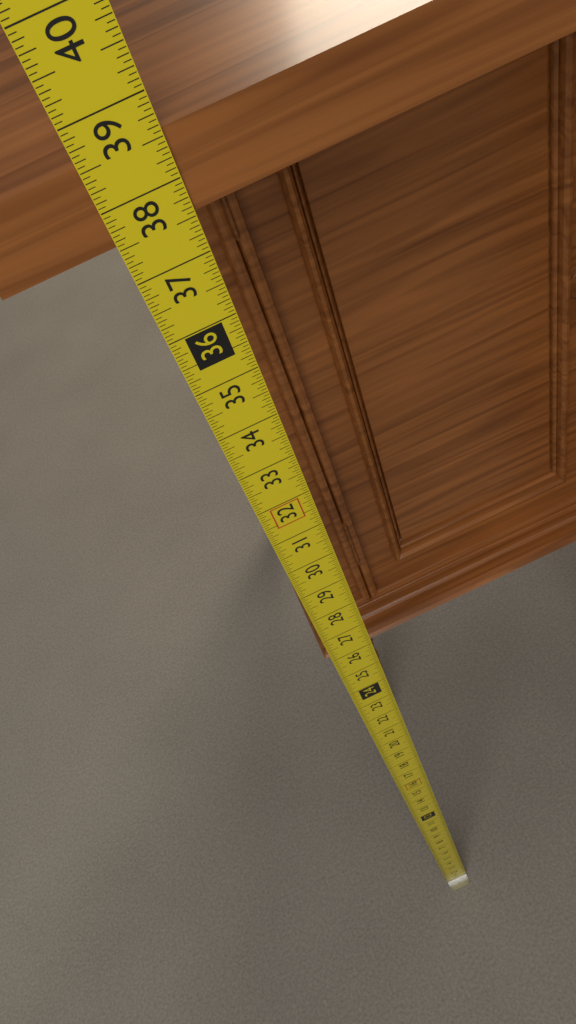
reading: 38.5625 in
